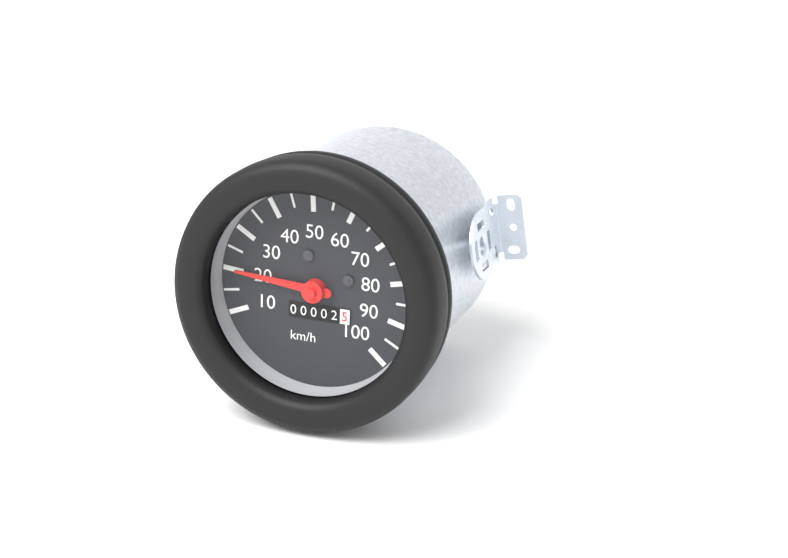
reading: 20 km/h
